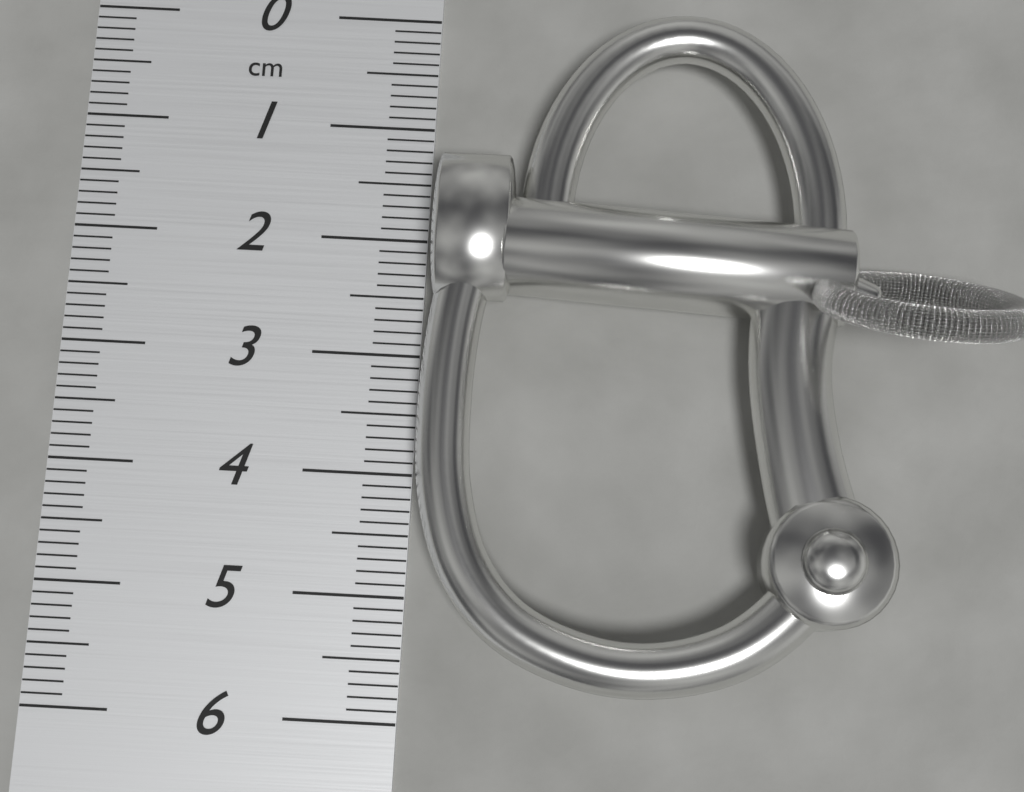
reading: 5.7 cm
